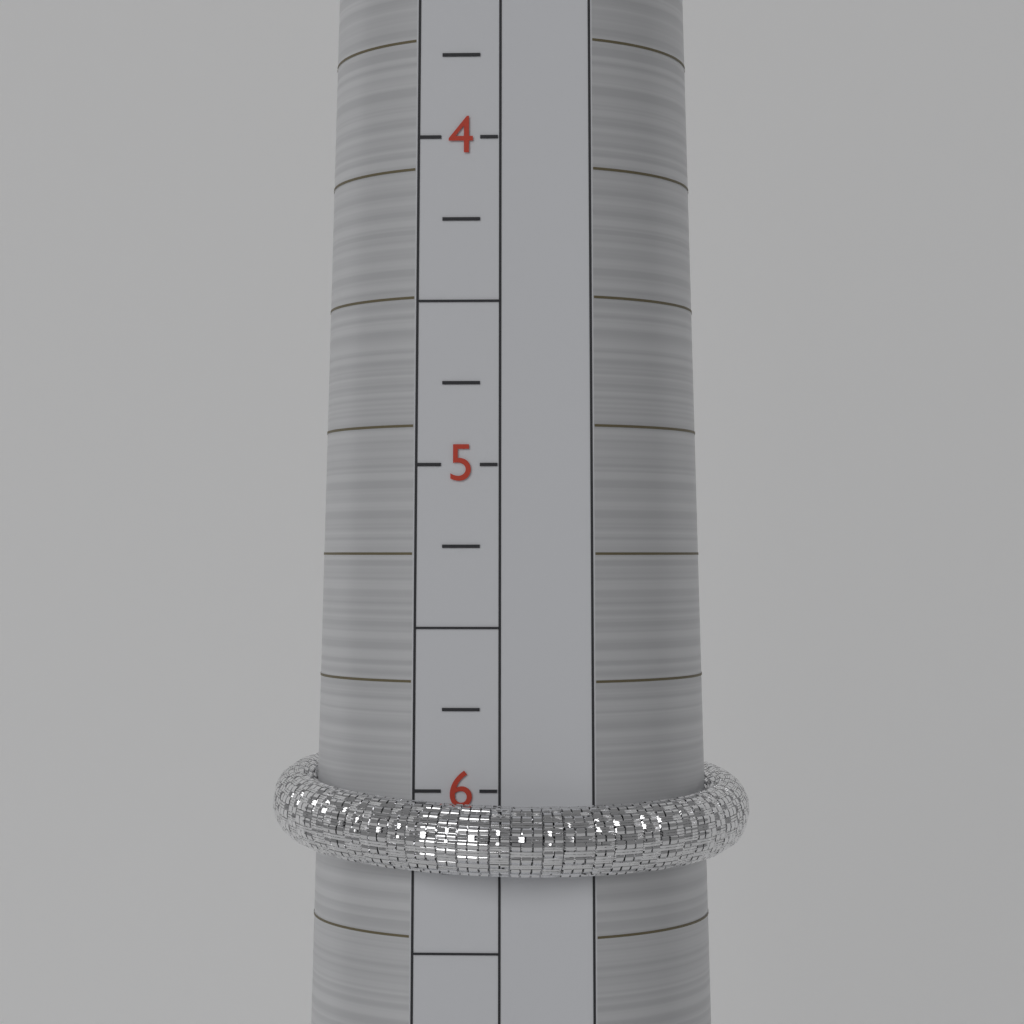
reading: 6.25 (no unit)
